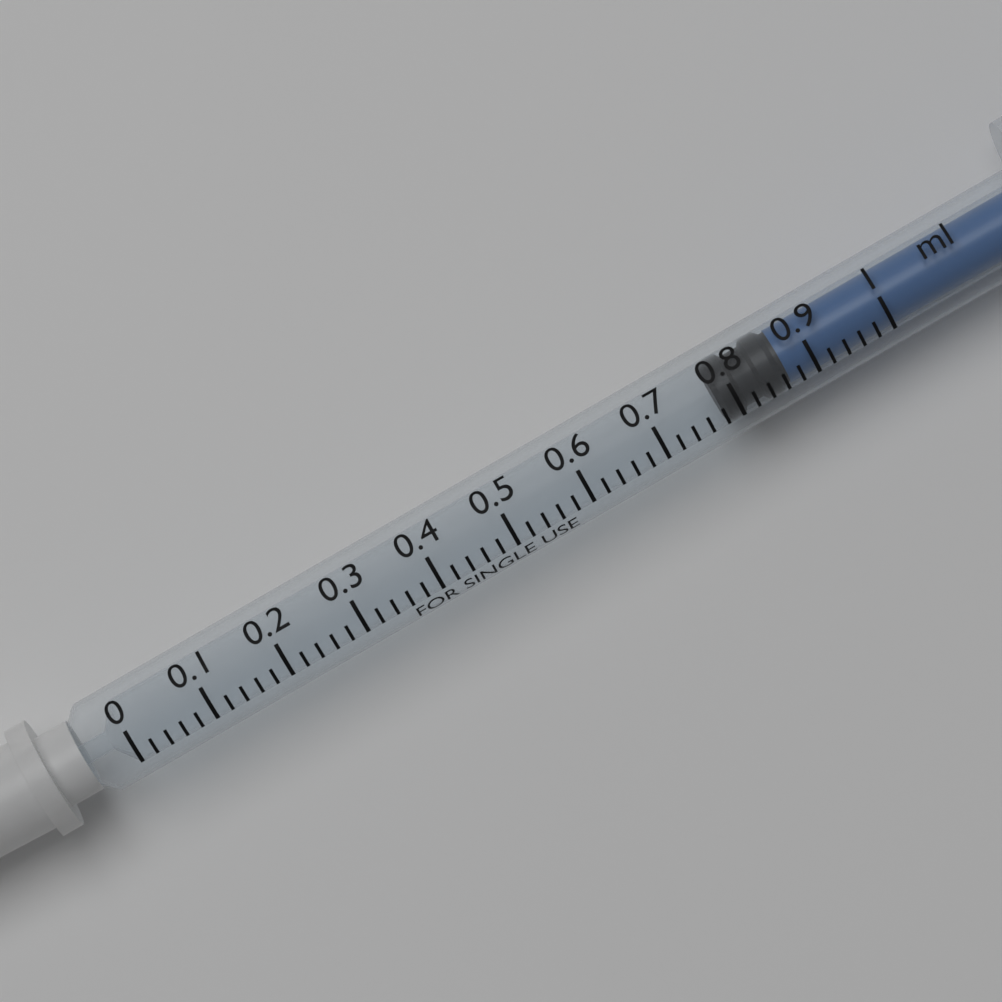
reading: 0.78 ml
